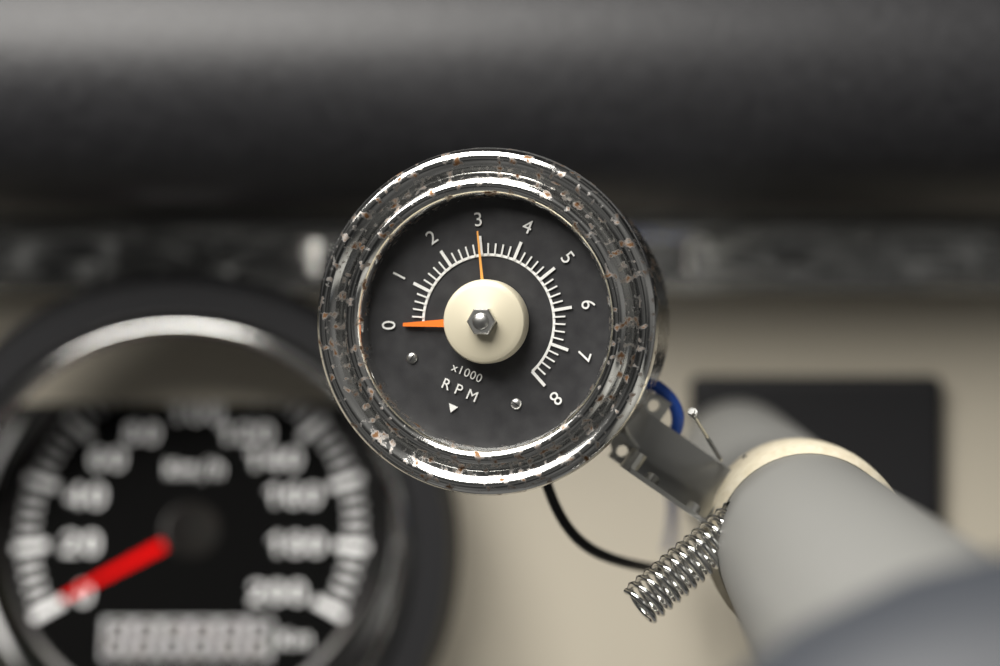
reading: 0 RPM
